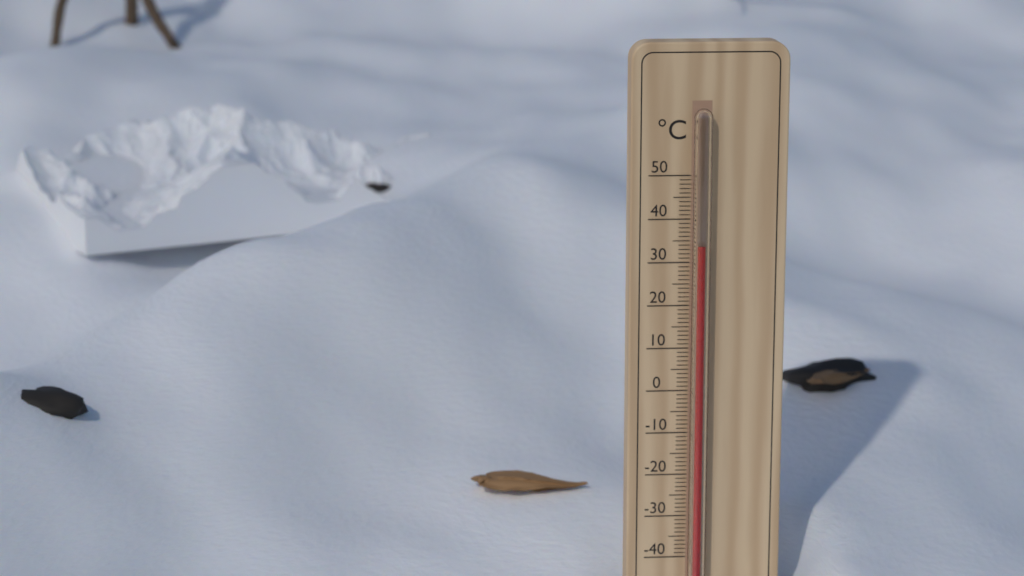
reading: 34 °C
